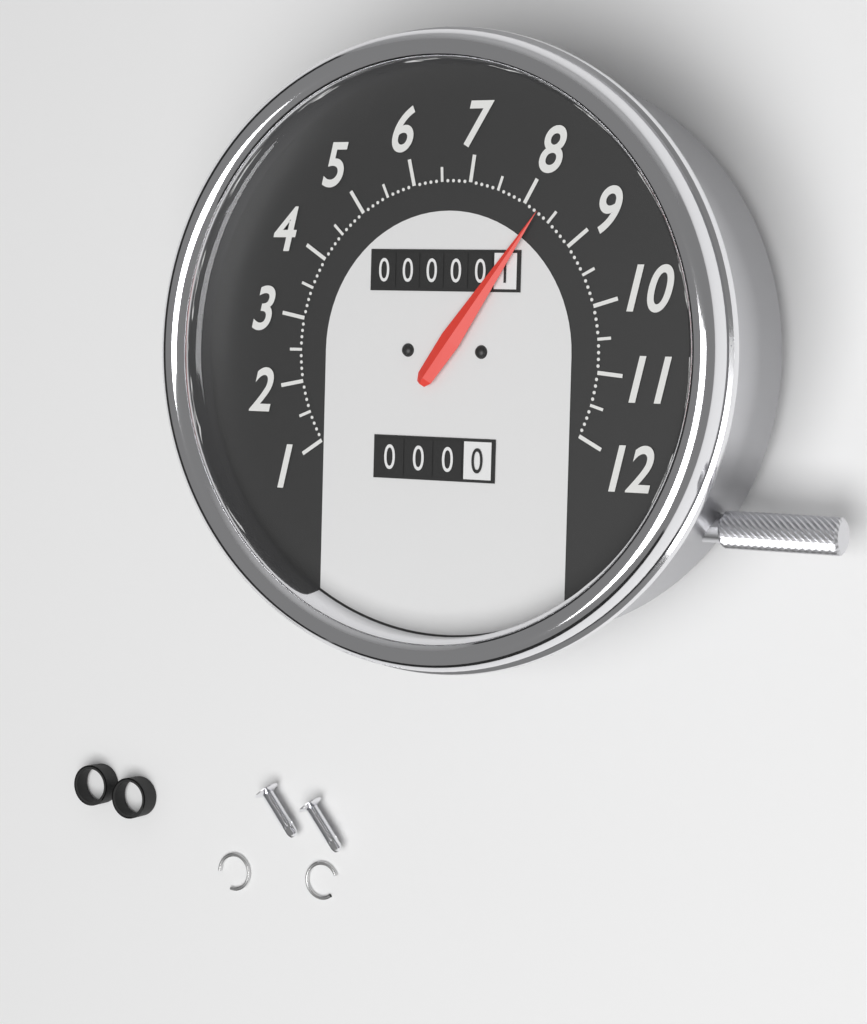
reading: 8.3 (no unit)
